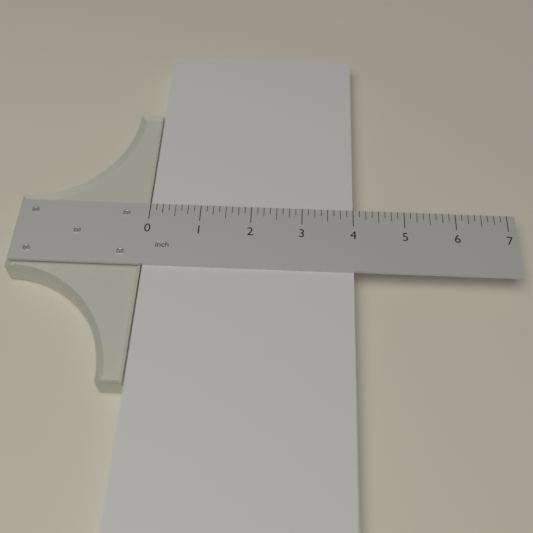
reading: 4.000 inch
